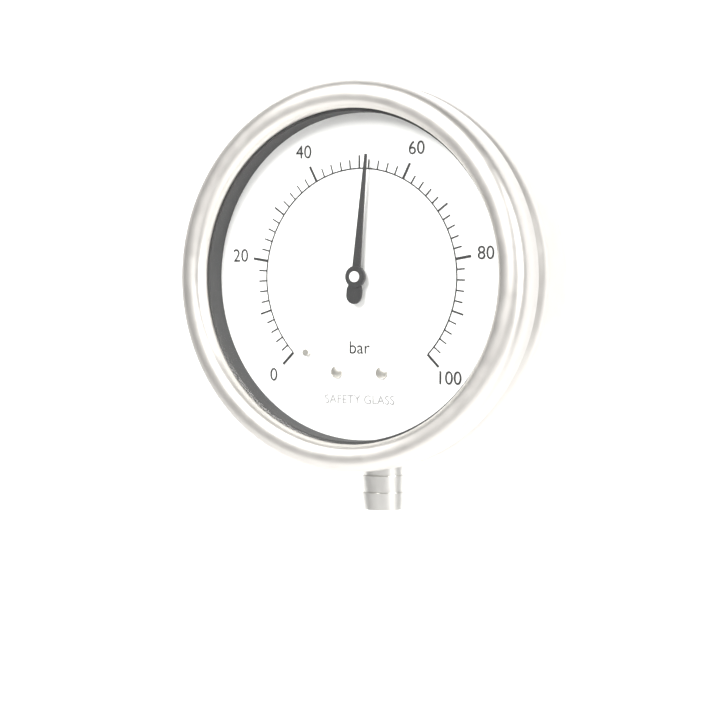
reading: 52 bar
